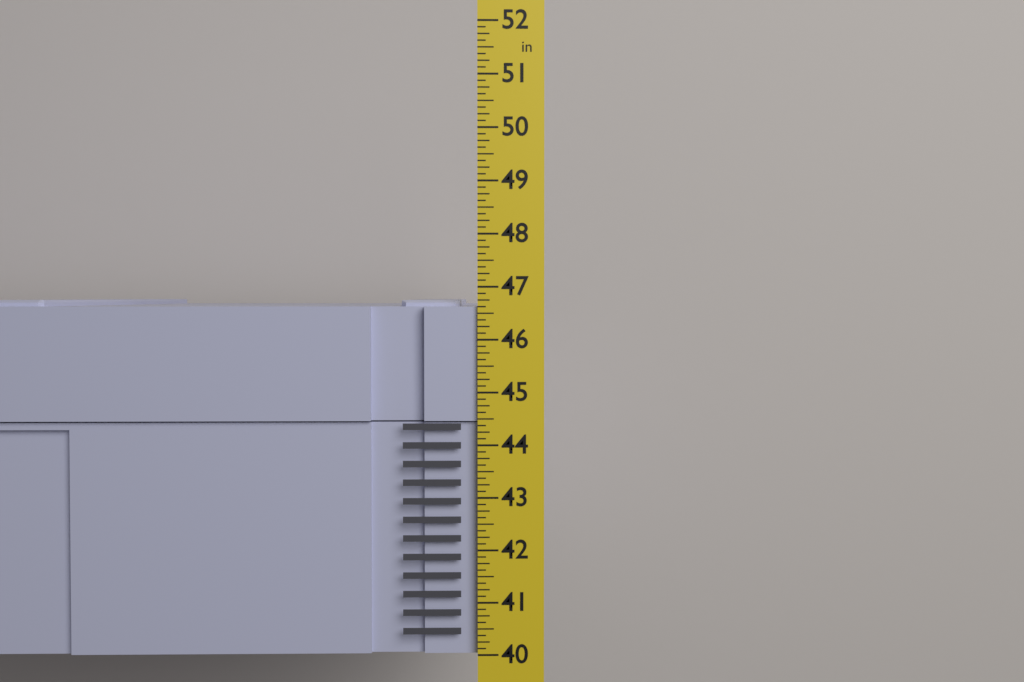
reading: 46.750 in
